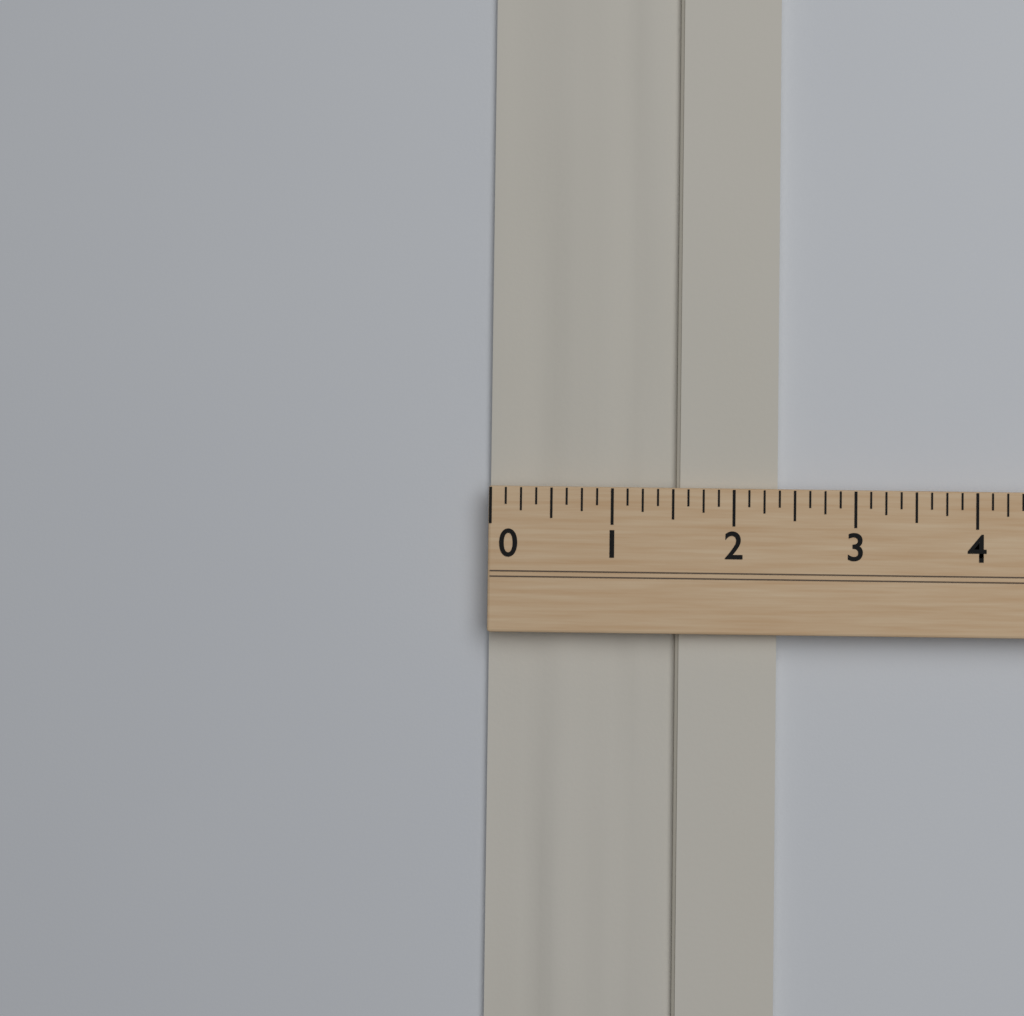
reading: 2.375 (no unit)
